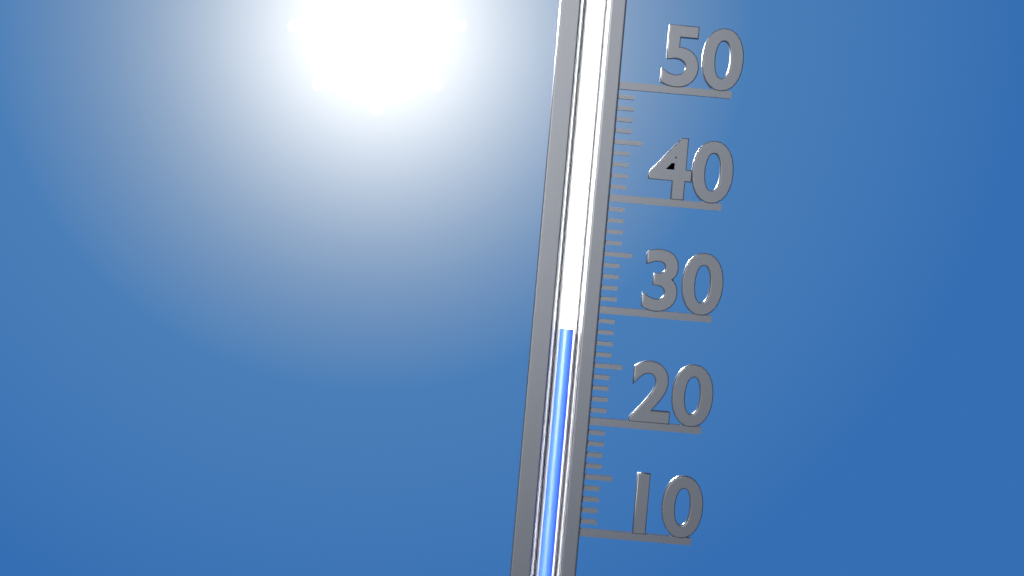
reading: 28 (no unit)
